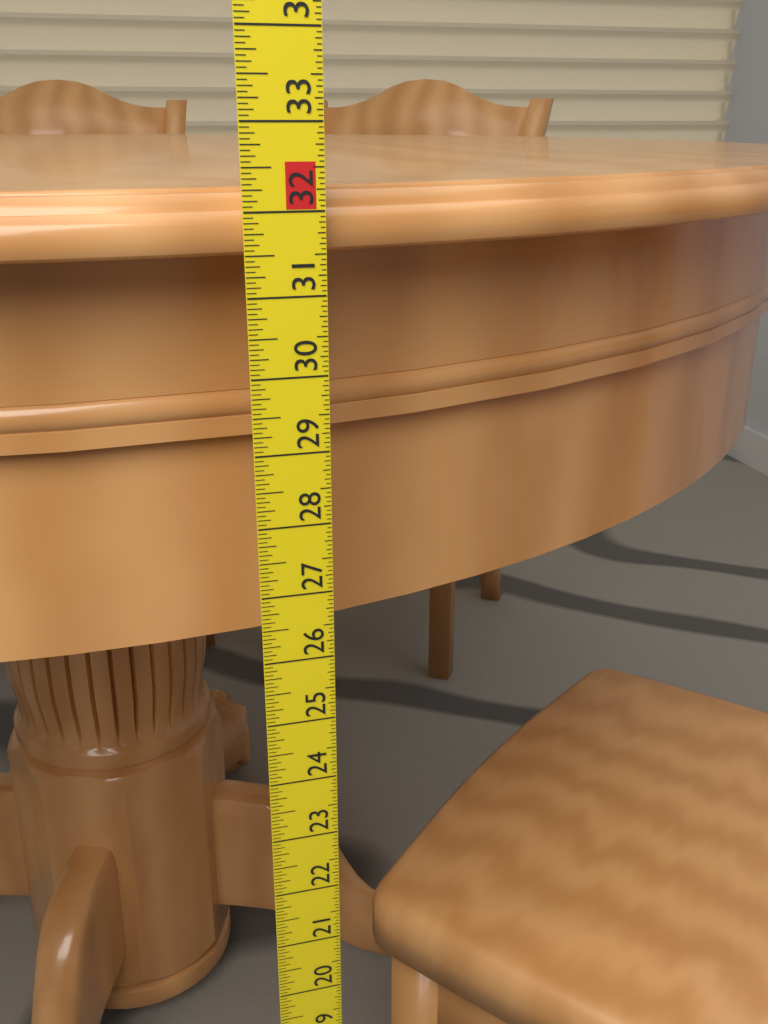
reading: 32.2500 in
